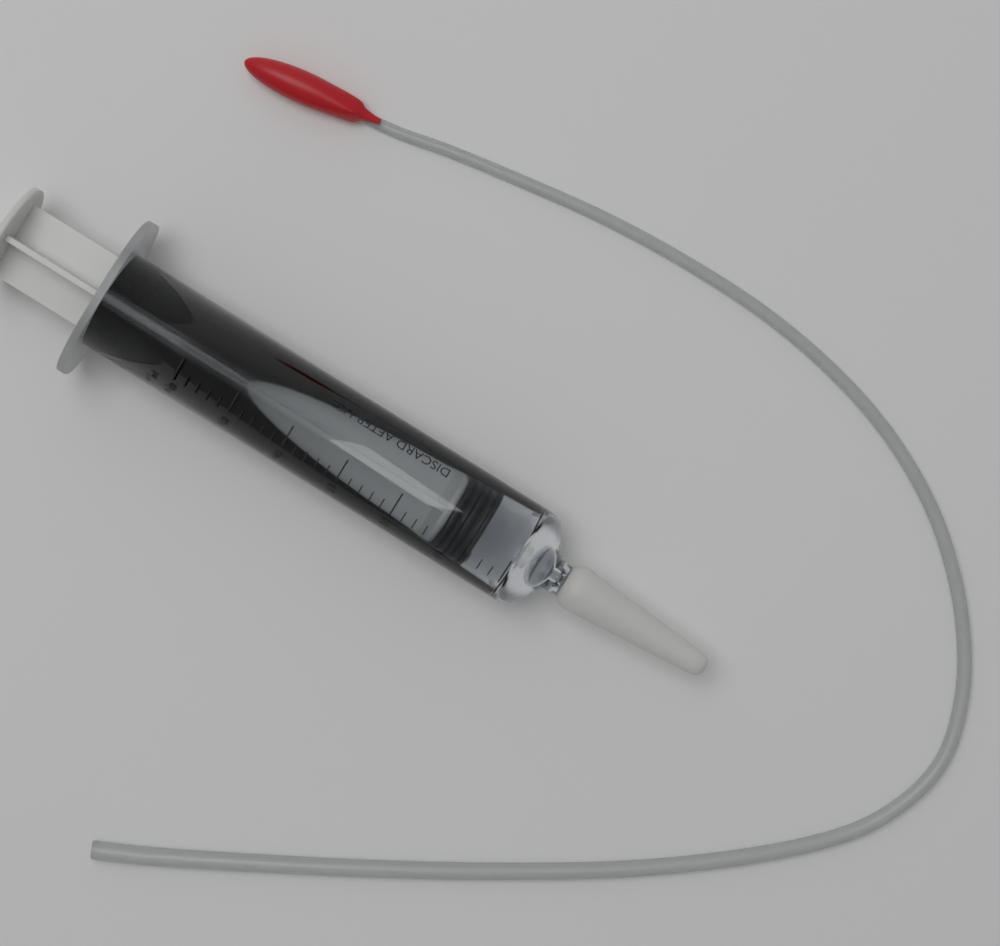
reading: 6 ml
